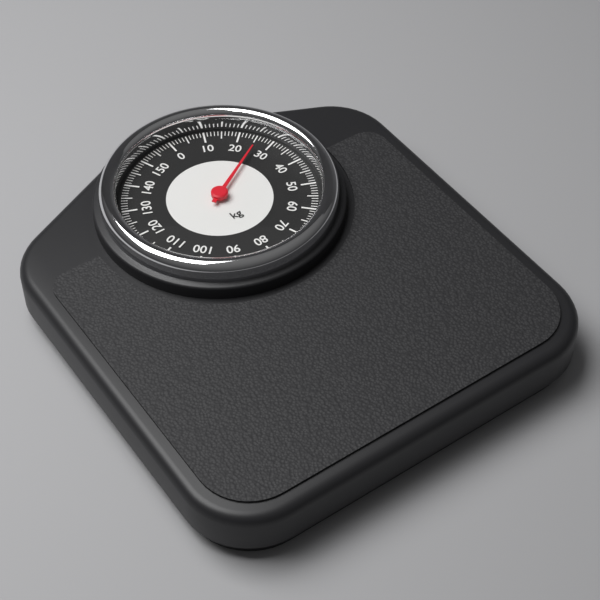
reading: 26 kg
